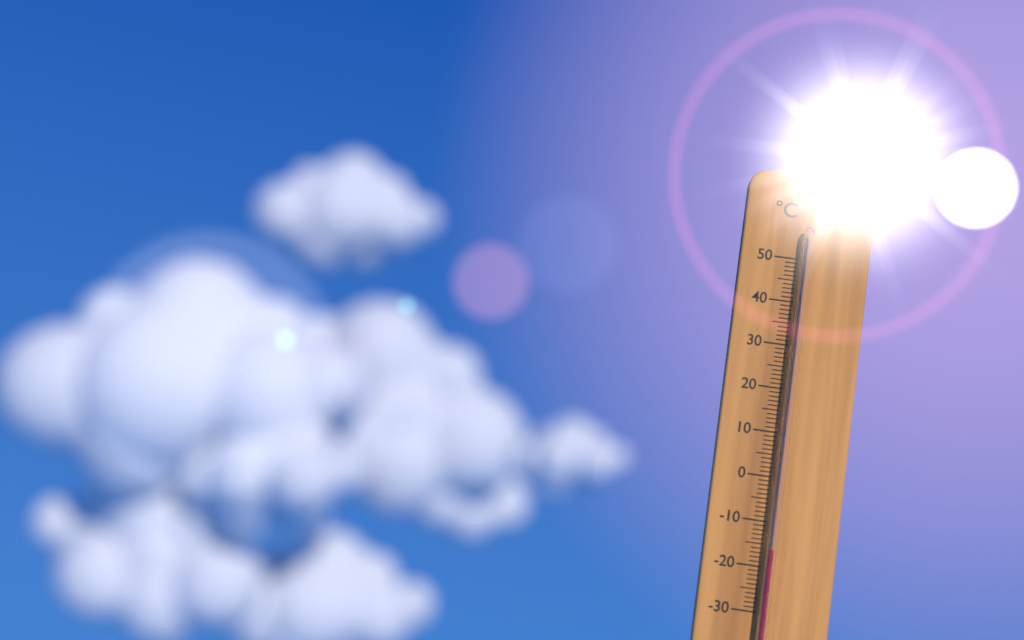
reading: -16 °C
